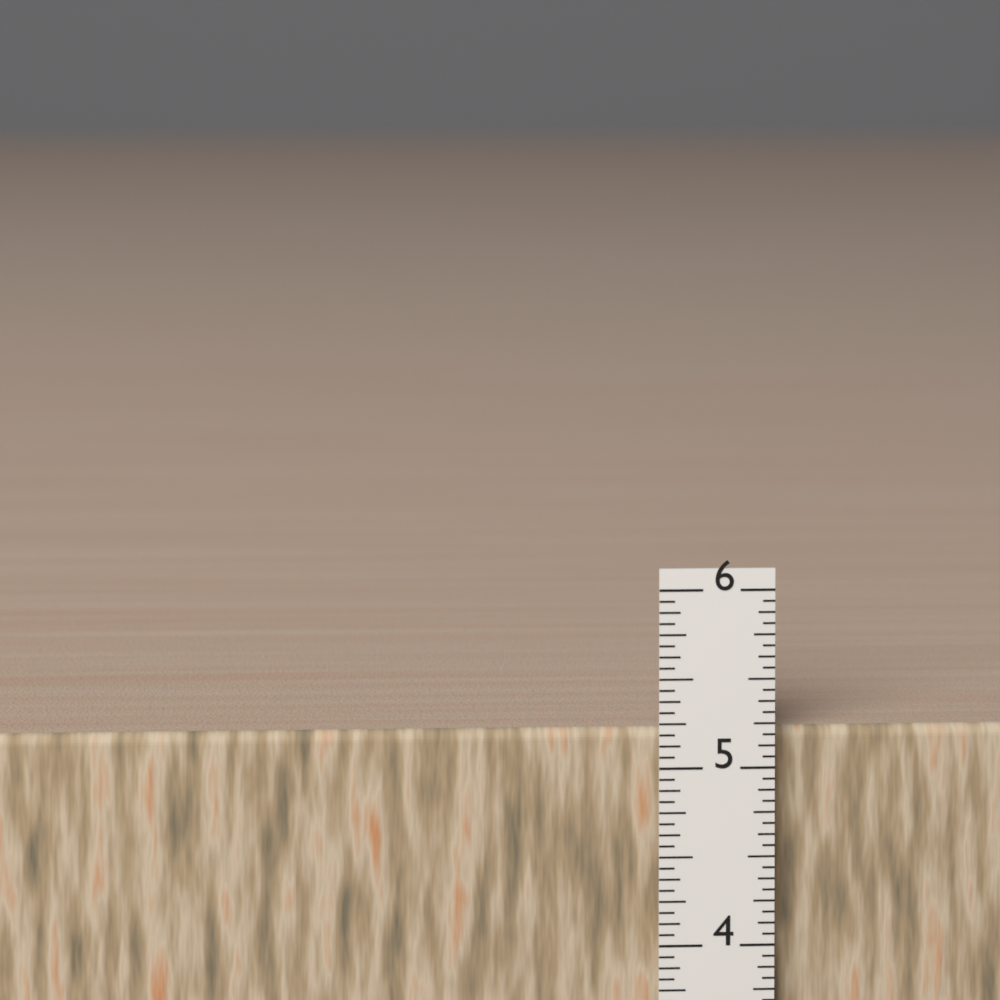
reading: 5.1875 in
